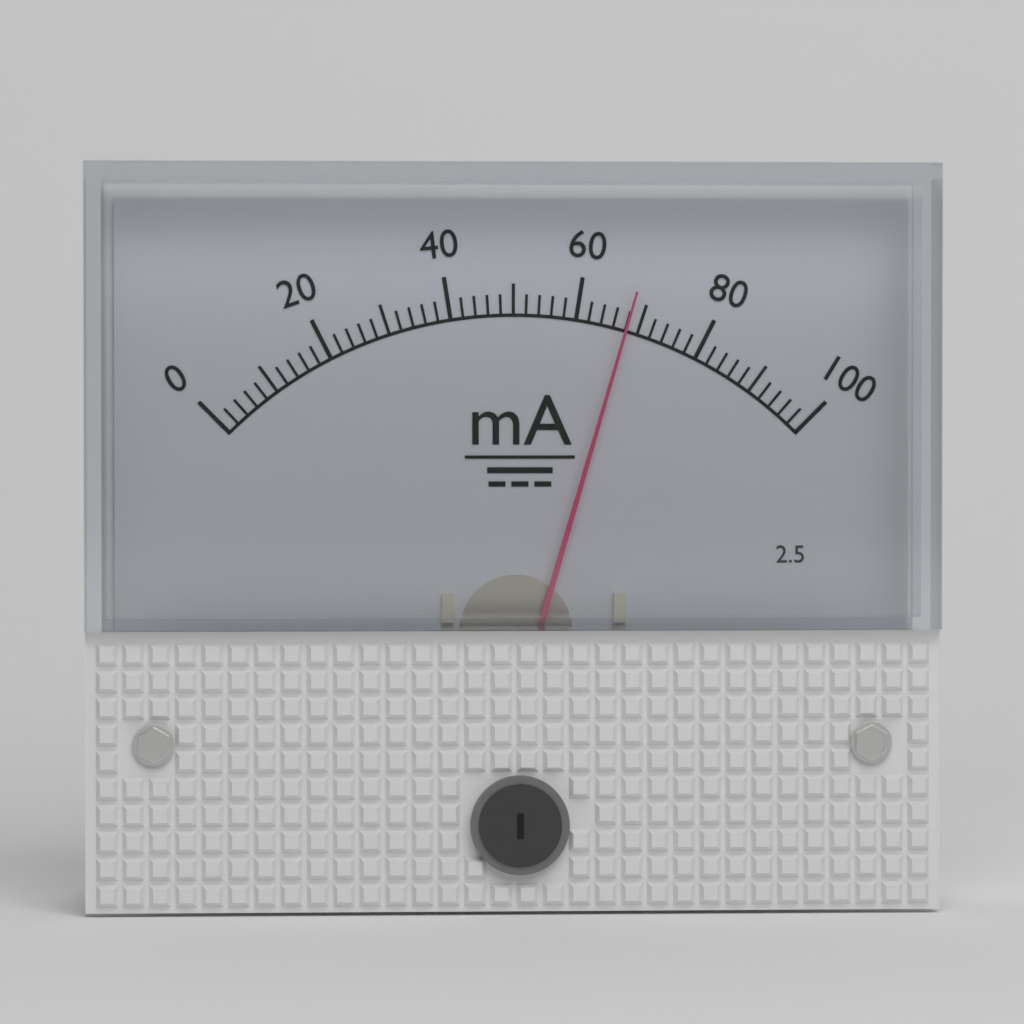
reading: 68 mA
